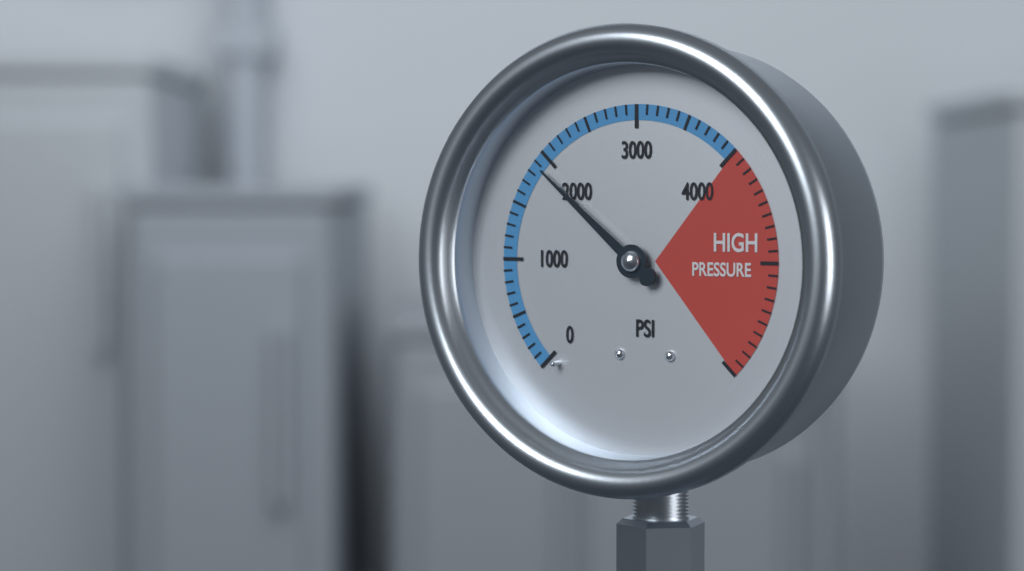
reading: 1900 psi
